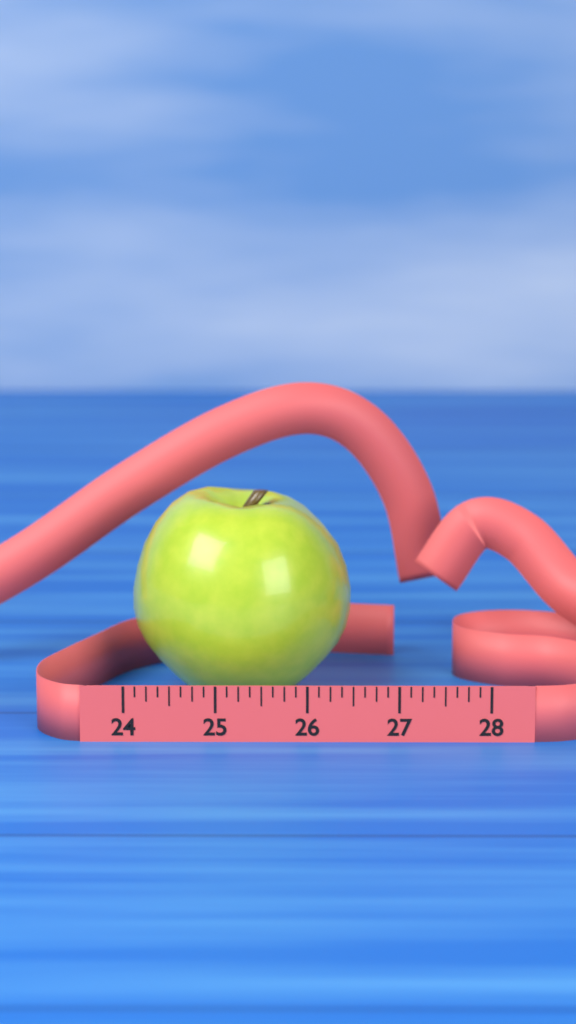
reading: 26.500 (no unit)
